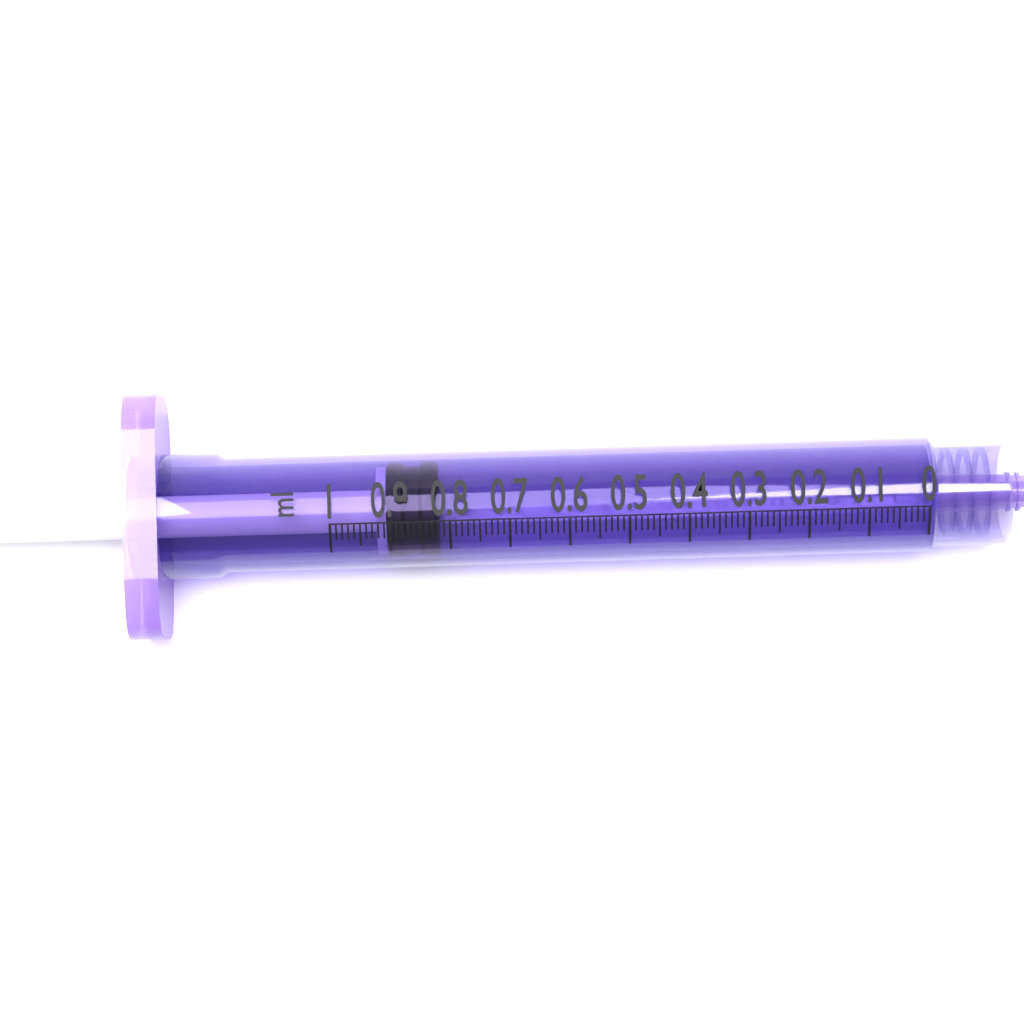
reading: 0.82 ml
